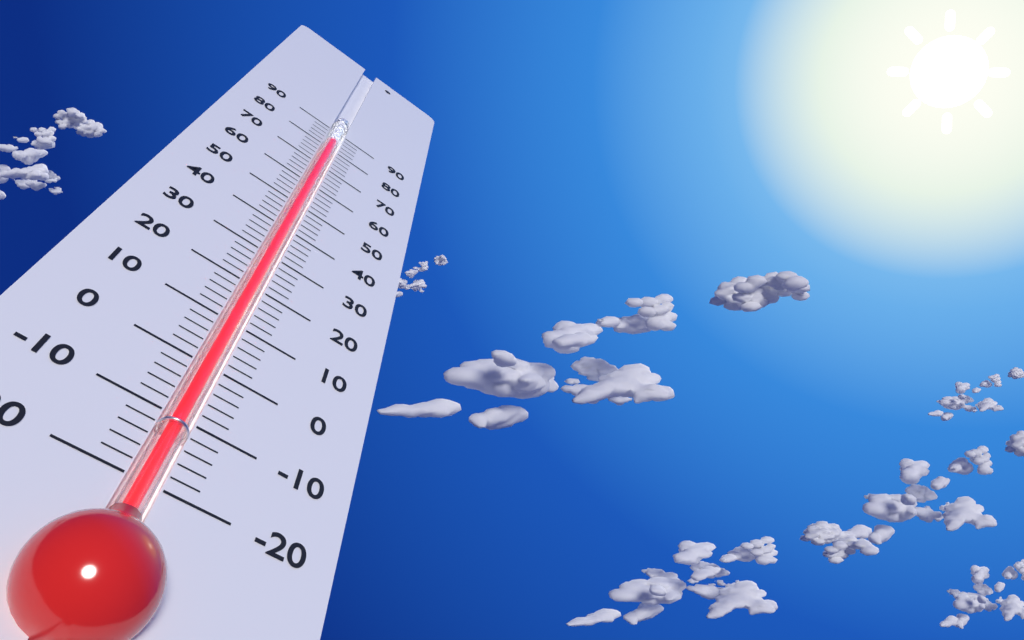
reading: 84 (no unit)
